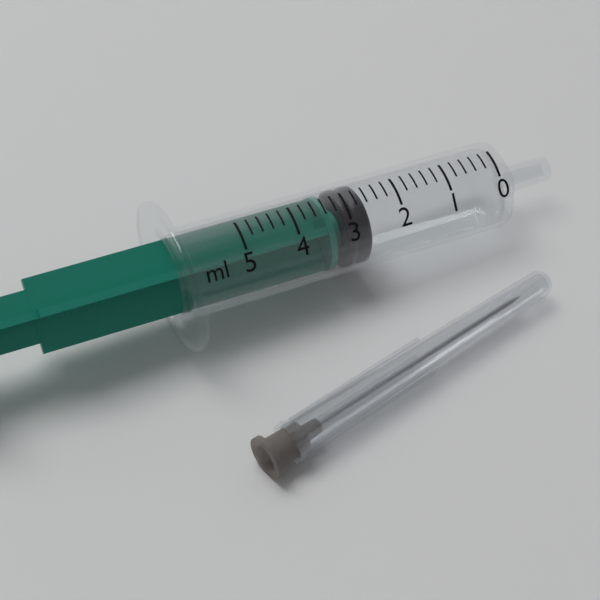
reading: 2.6 ml
